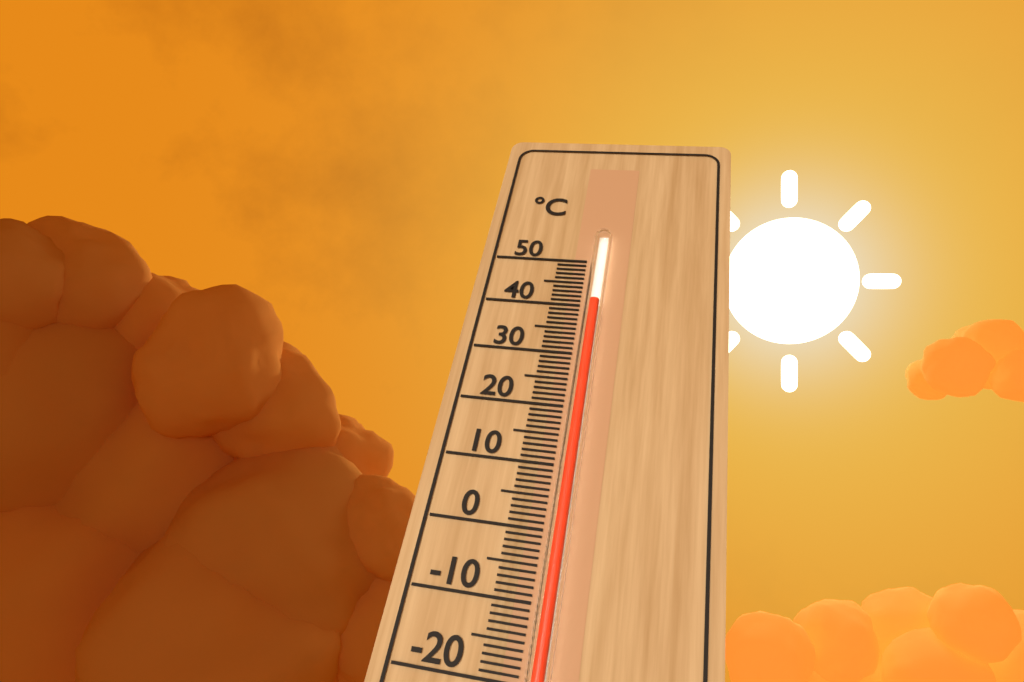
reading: 40 °C
